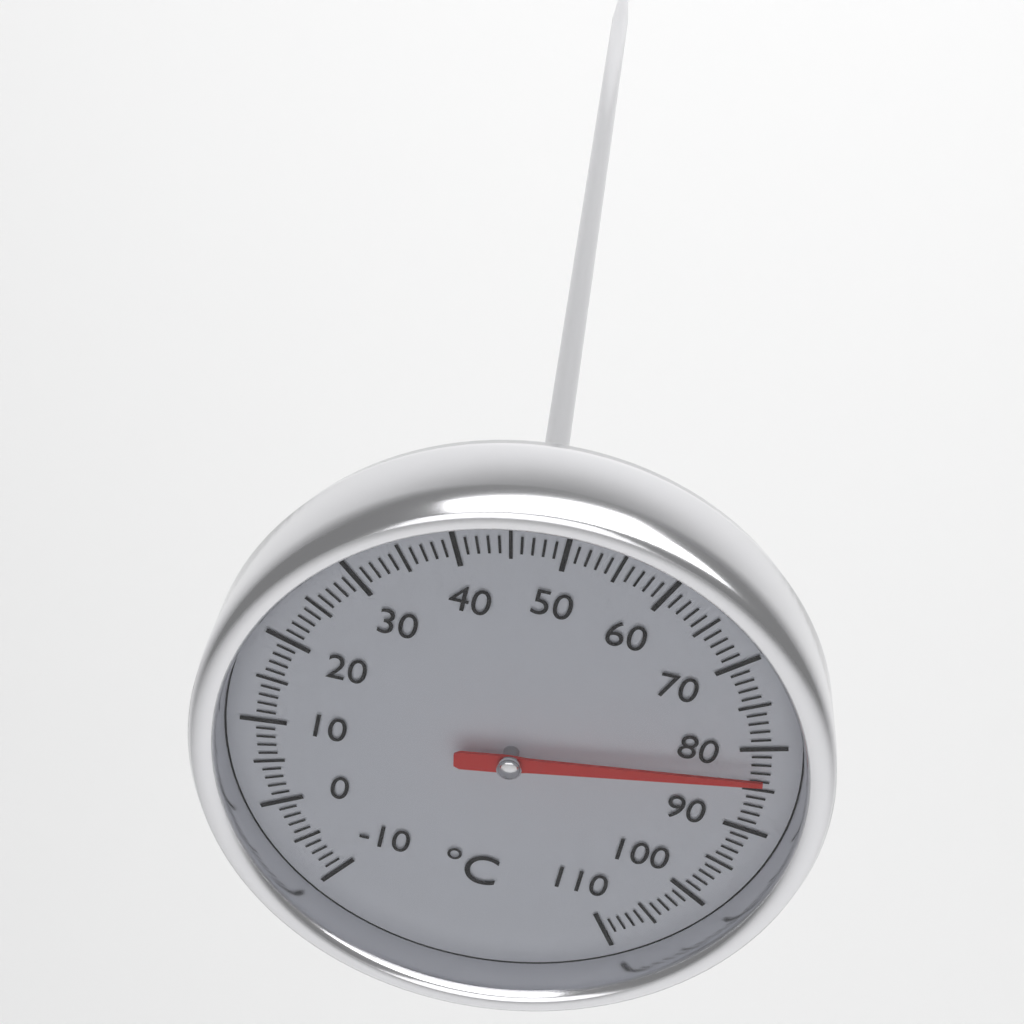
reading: 83 °C
